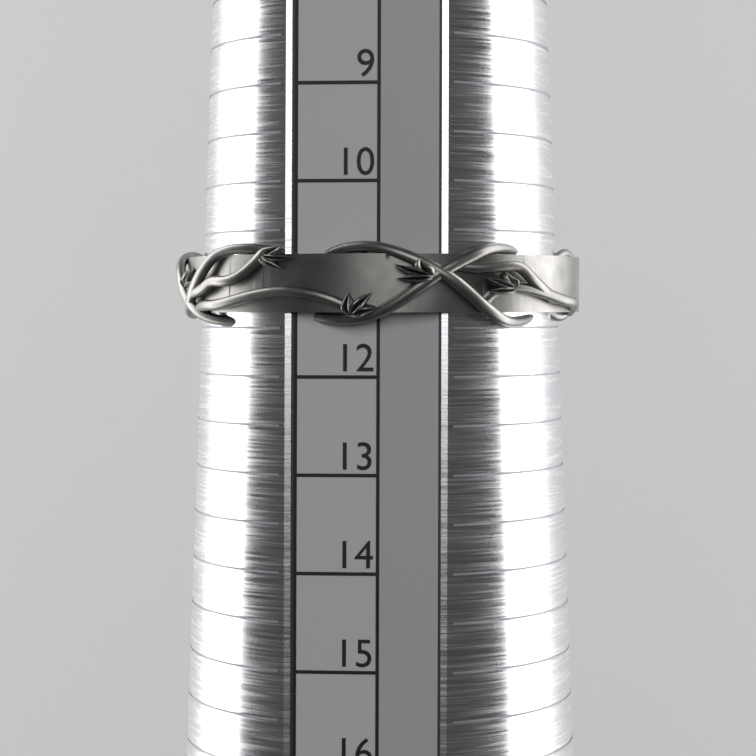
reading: 11.5 (no unit)
